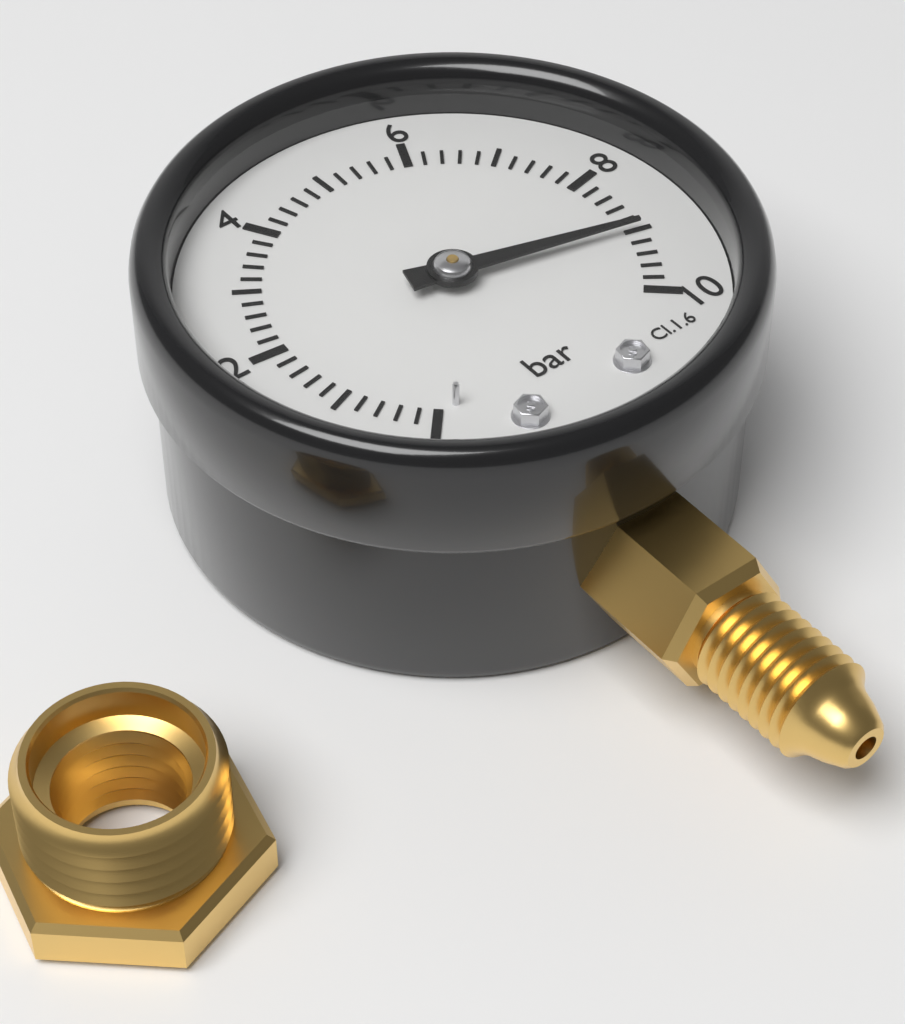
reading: 9.0 bar
